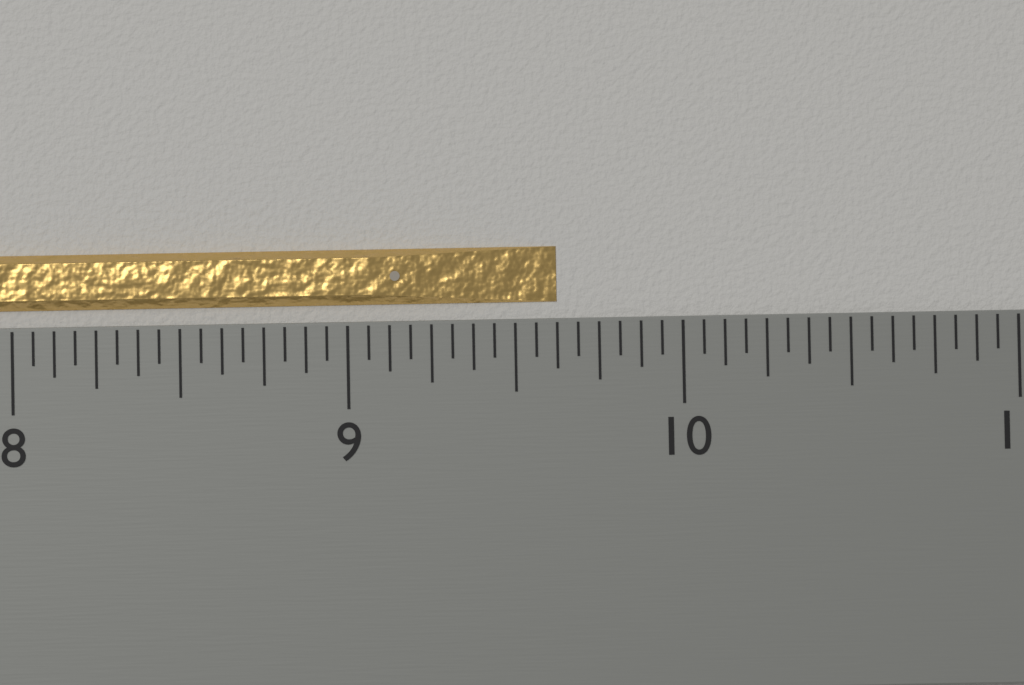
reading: 9.6250 inch
